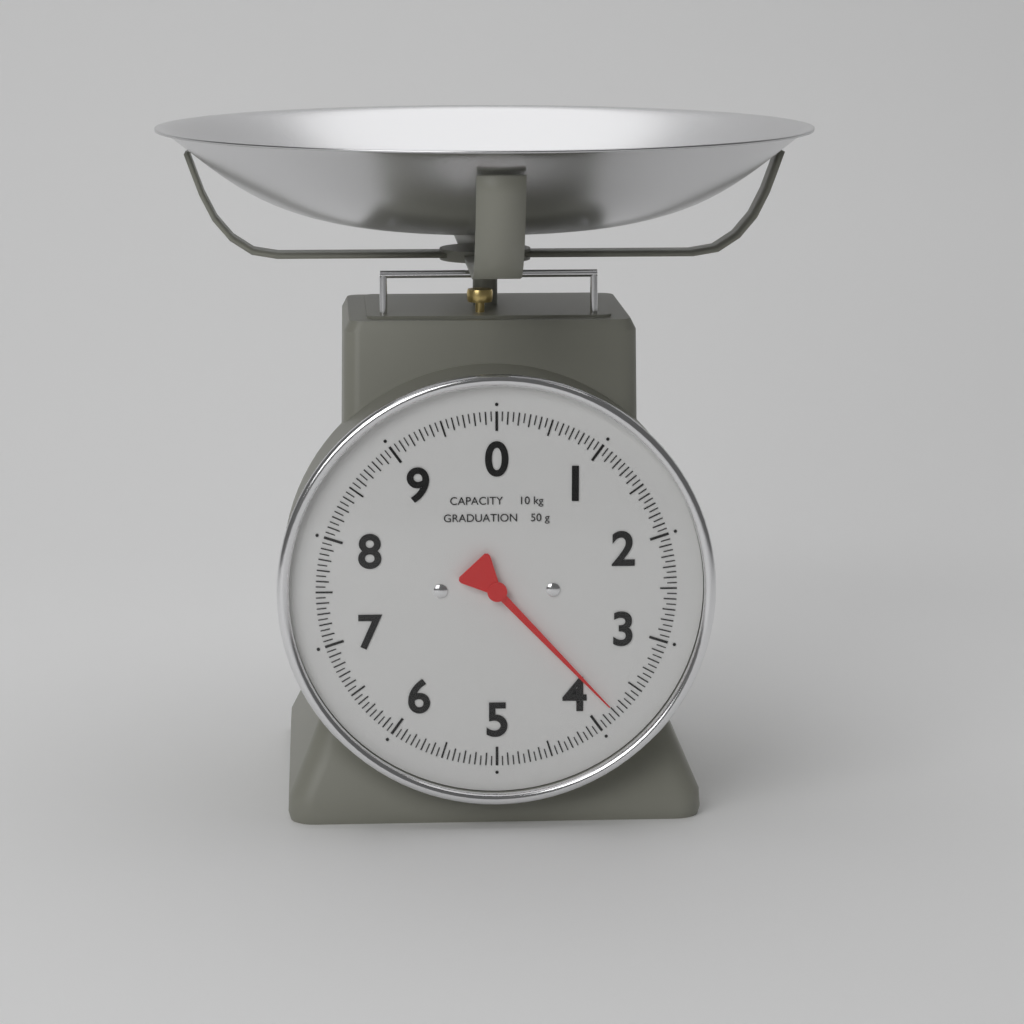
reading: 3.80 kg
